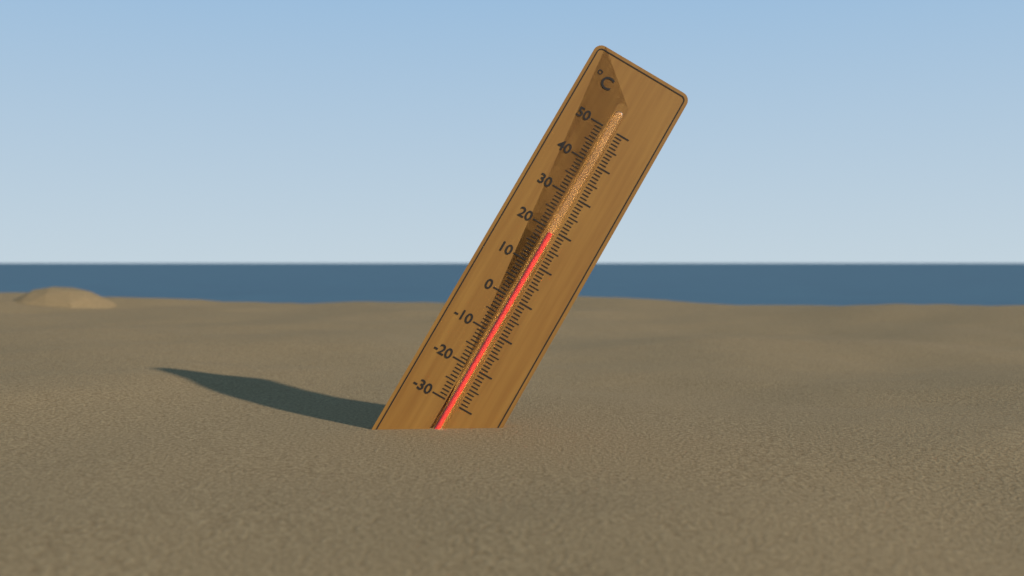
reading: 19 °C
